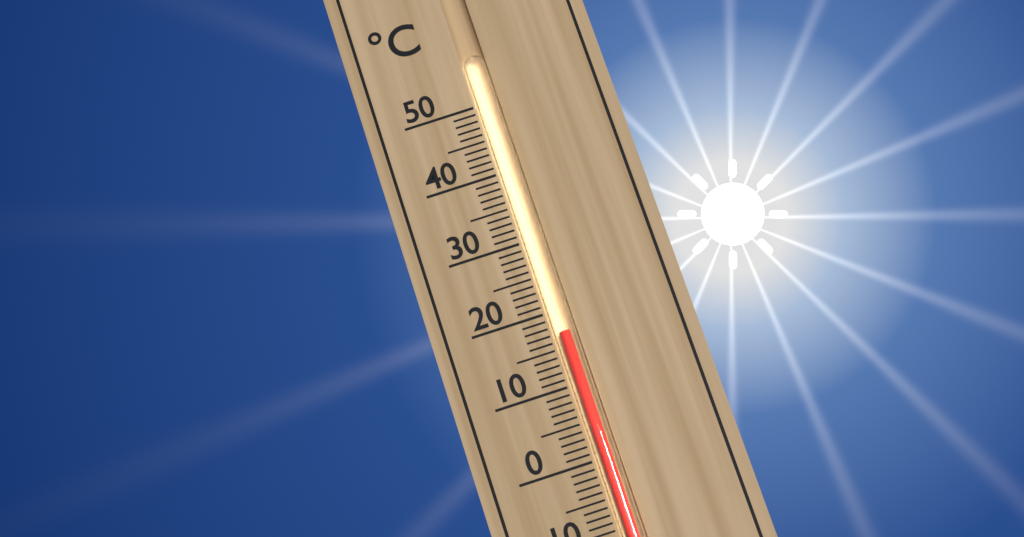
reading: 17 °C
